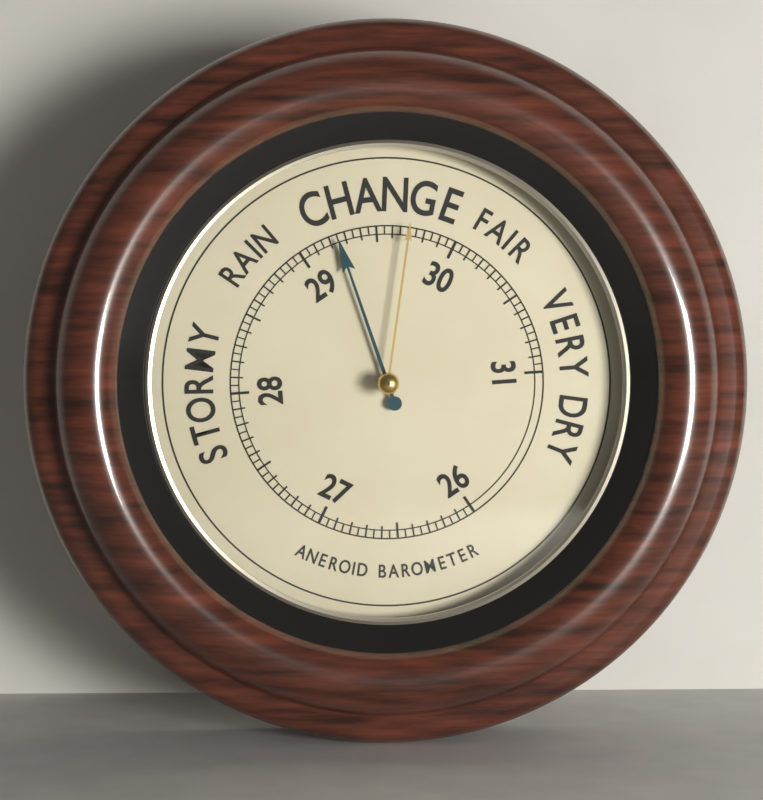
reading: 29.25 (no unit)
